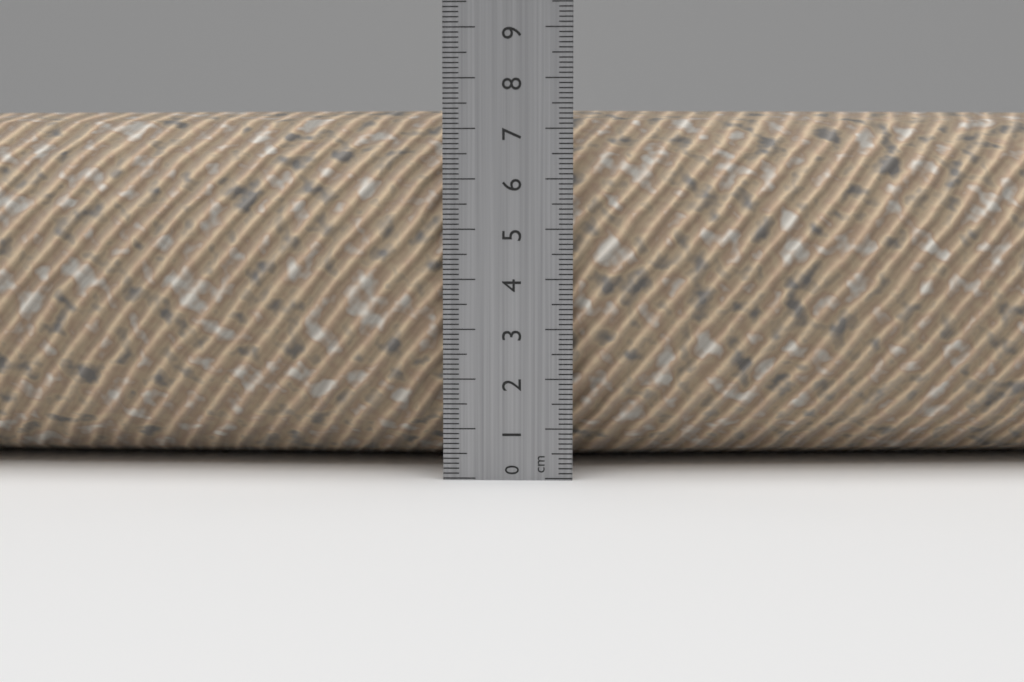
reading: 7.6 cm
